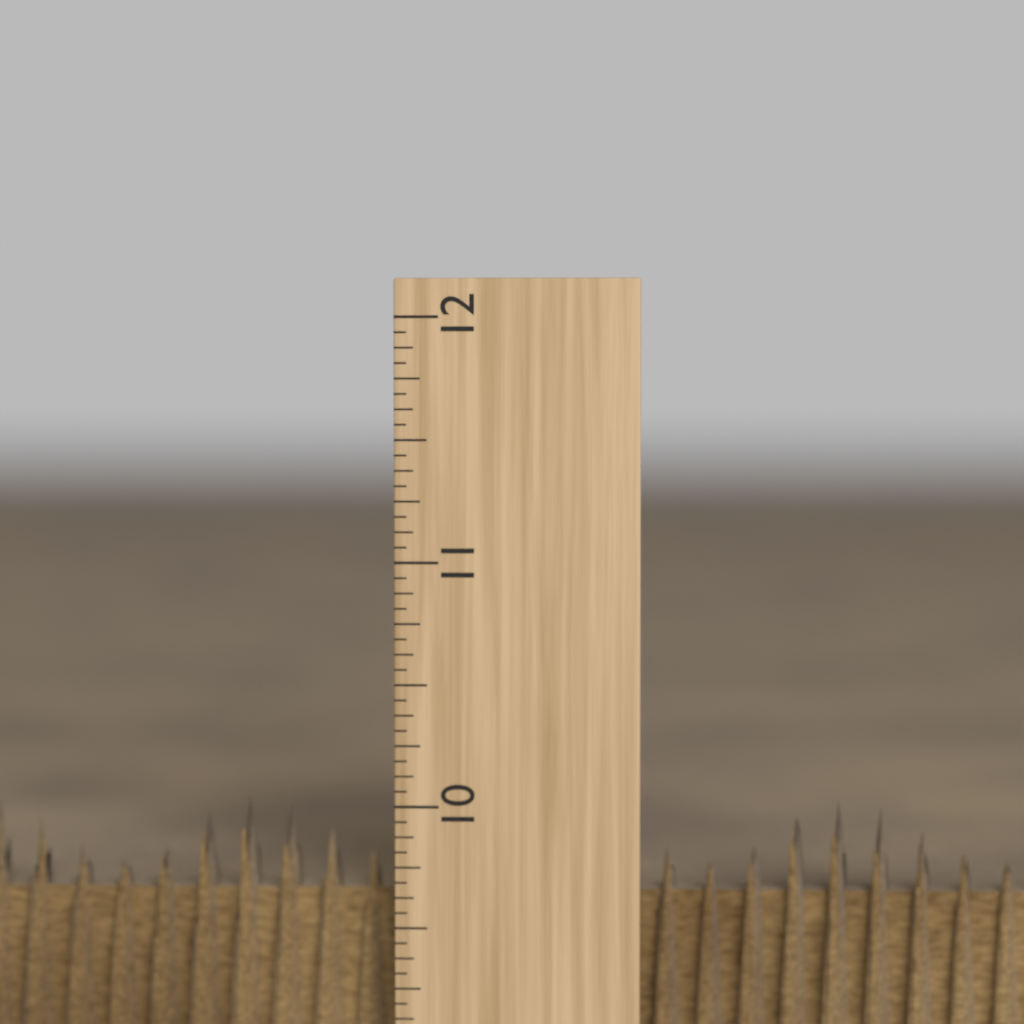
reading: 10.0000 inch
